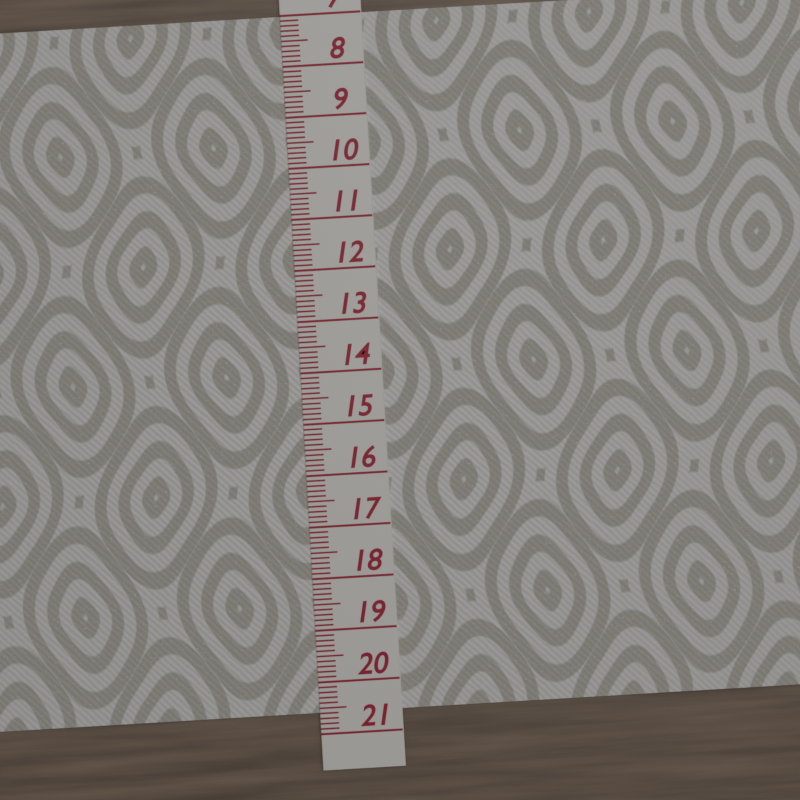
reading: 20.6 (no unit)
